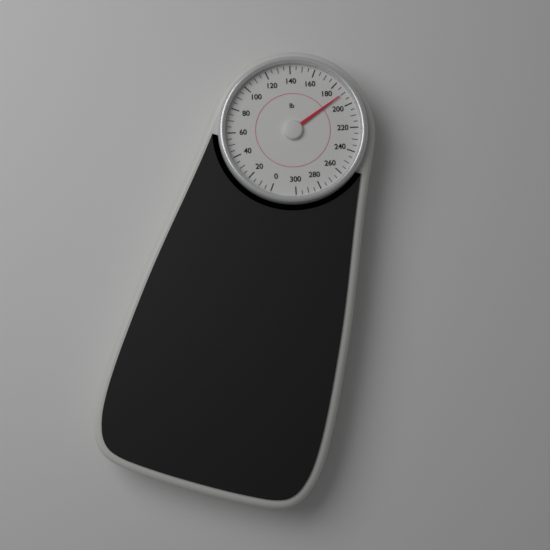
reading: 190 lb
